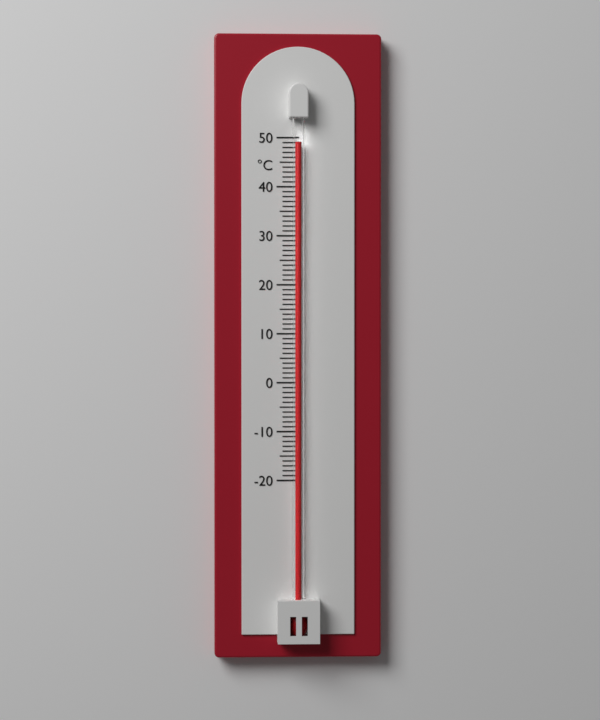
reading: 49 °C
